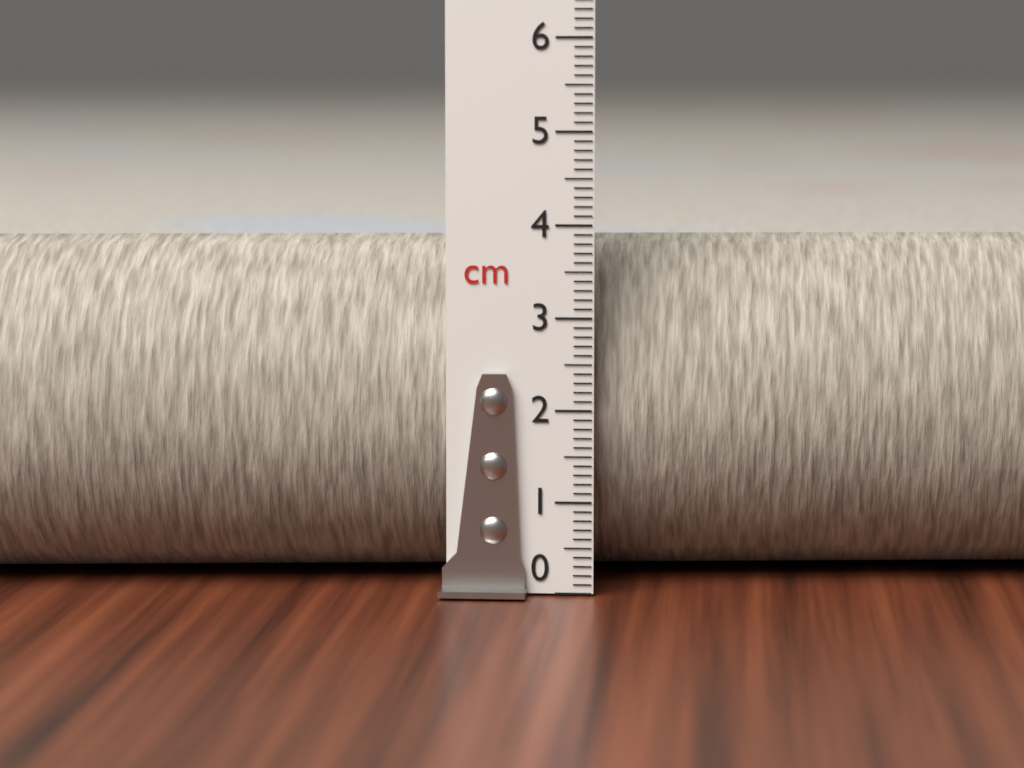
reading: 3.8 cm
